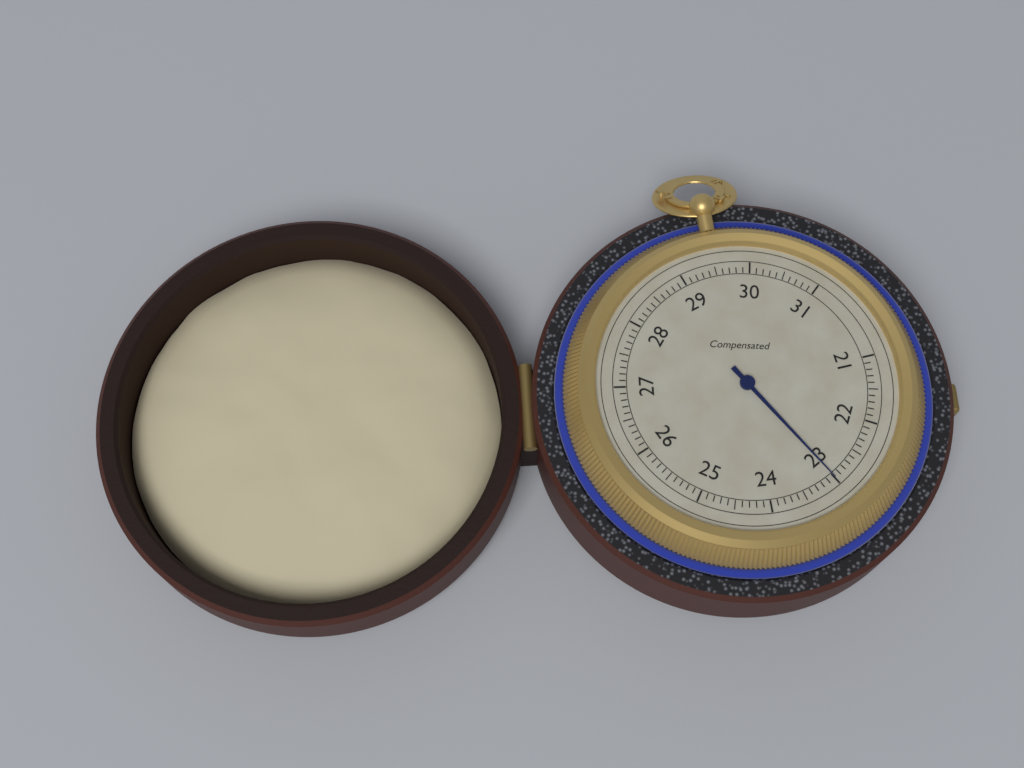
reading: 23.0 (no unit)
